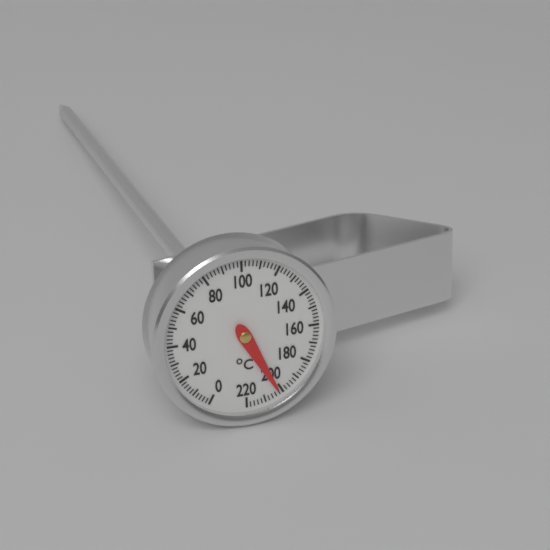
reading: 202 °C
